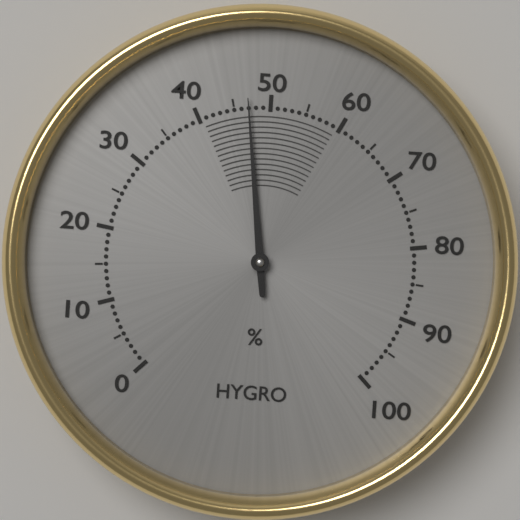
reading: 47 %
